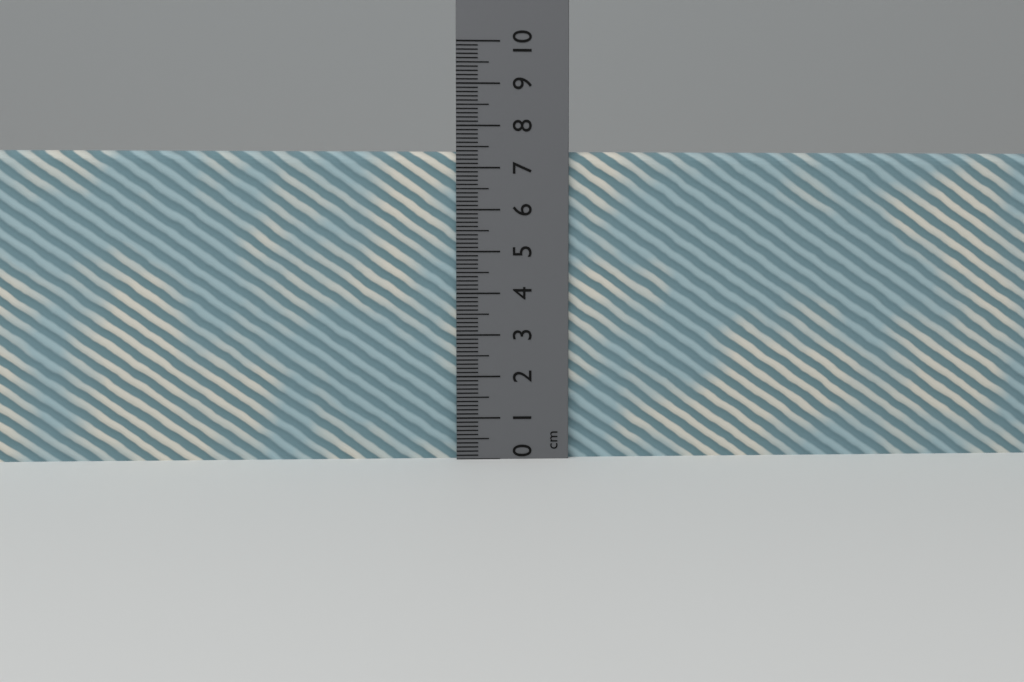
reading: 7.4 cm
